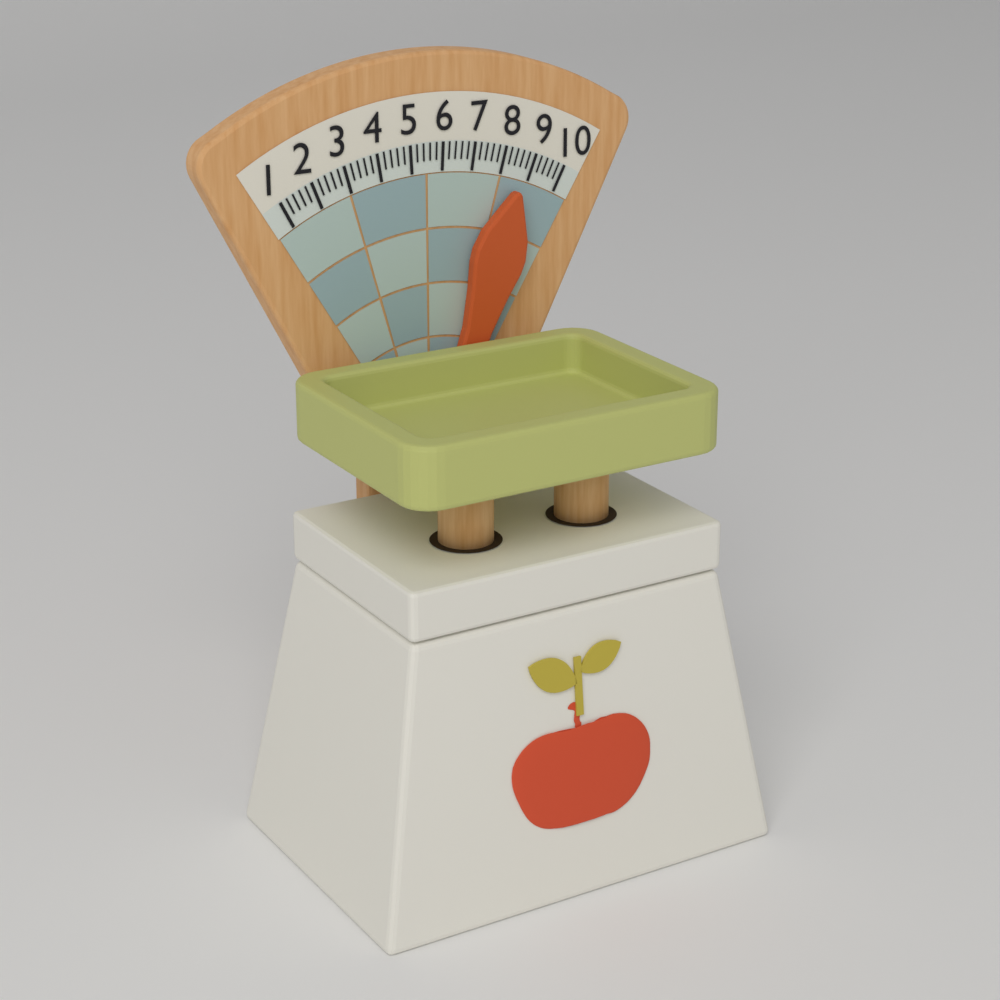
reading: 8.6 (no unit)
